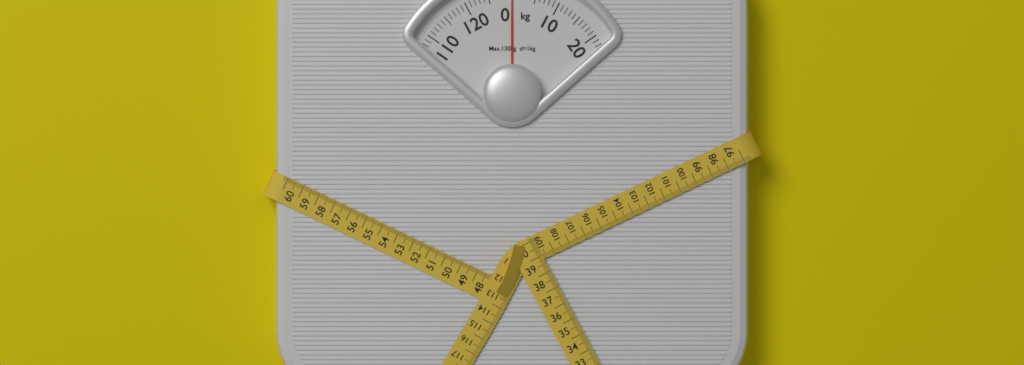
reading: 0 kg
